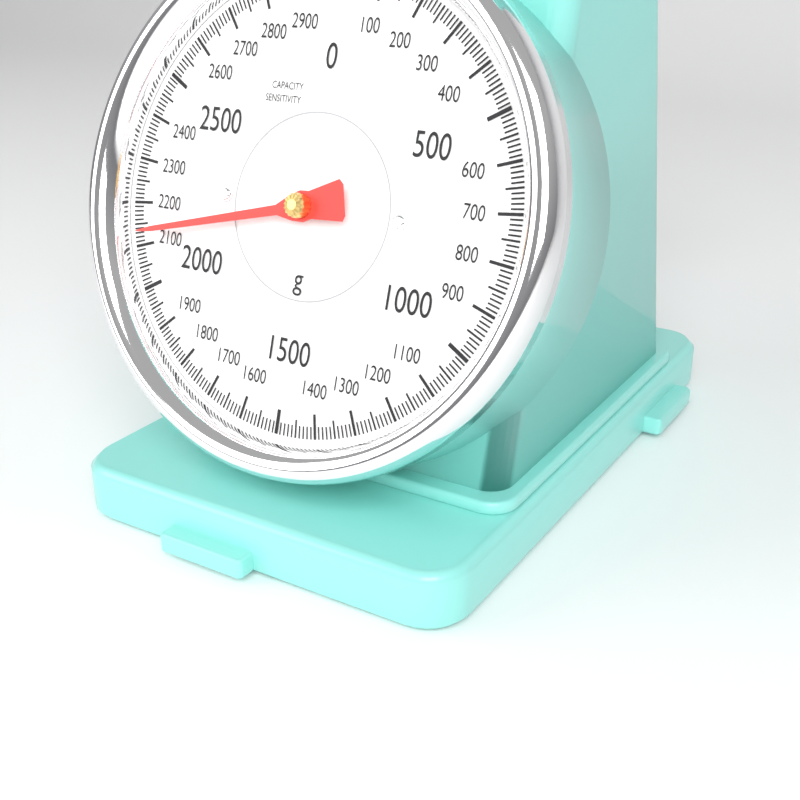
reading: 2130 g
